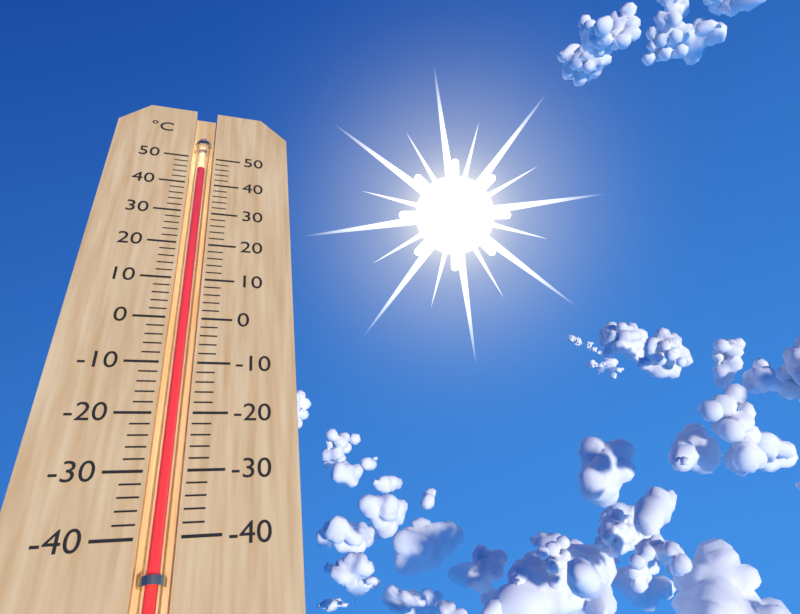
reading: 45 °C
